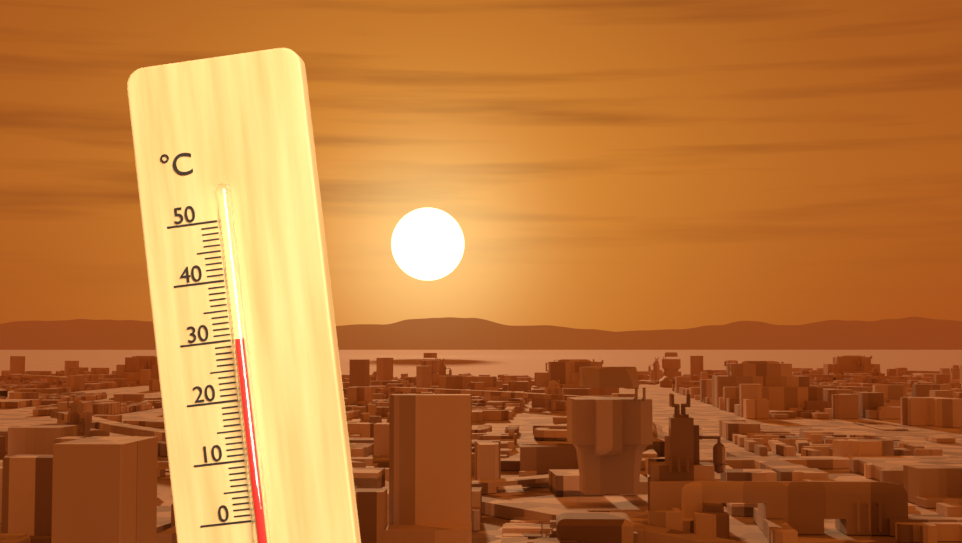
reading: 30 °C
